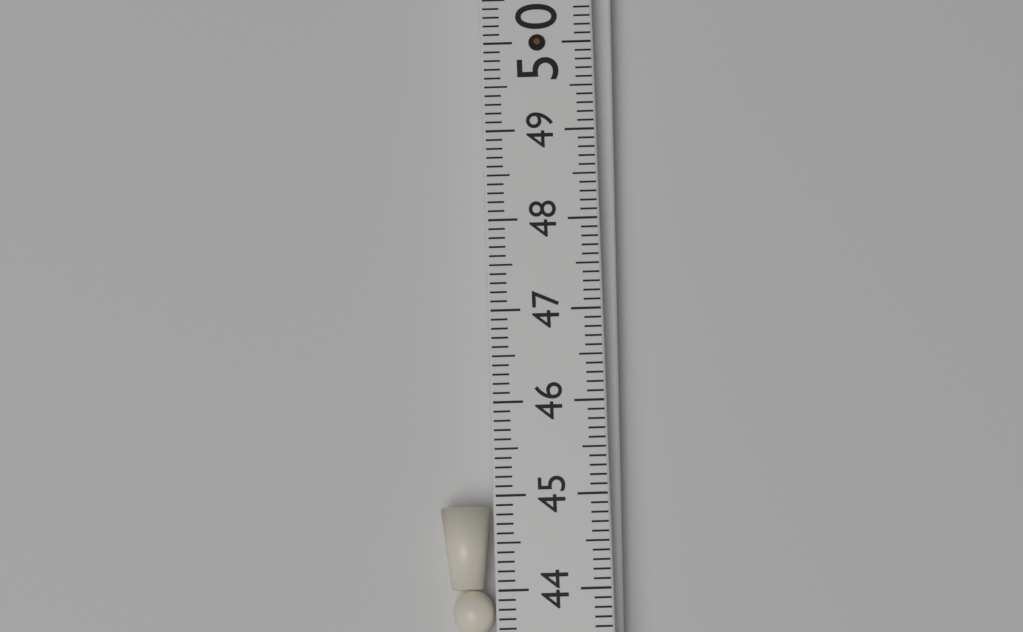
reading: 44.9 (no unit)
